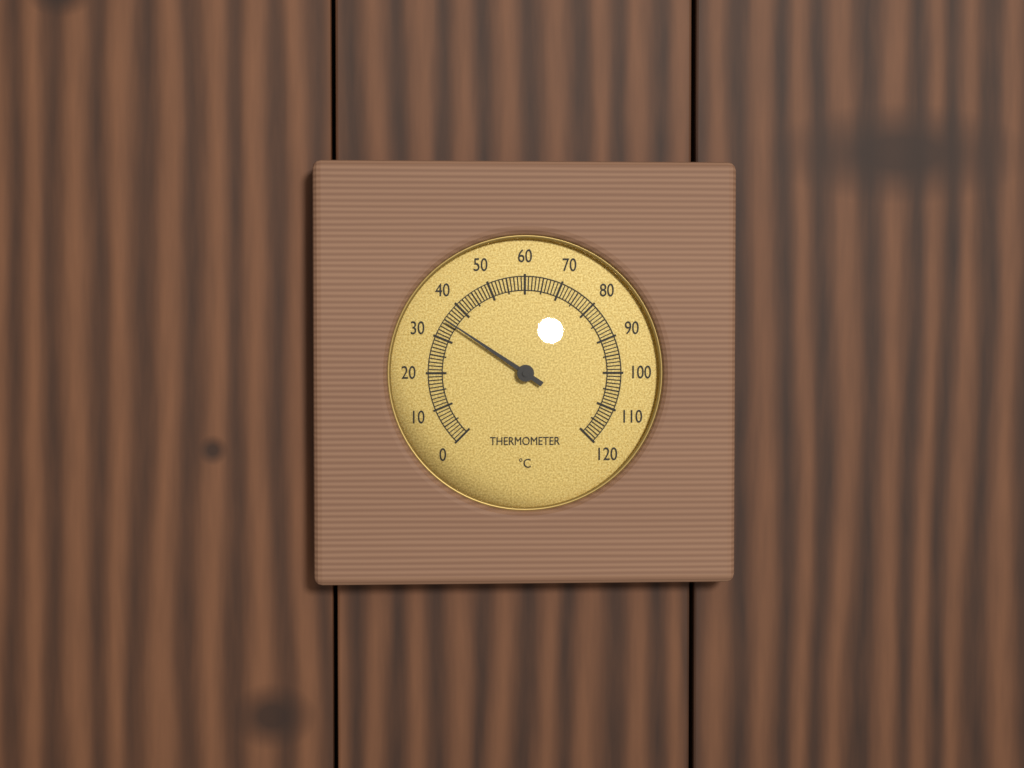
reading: 35 °C
